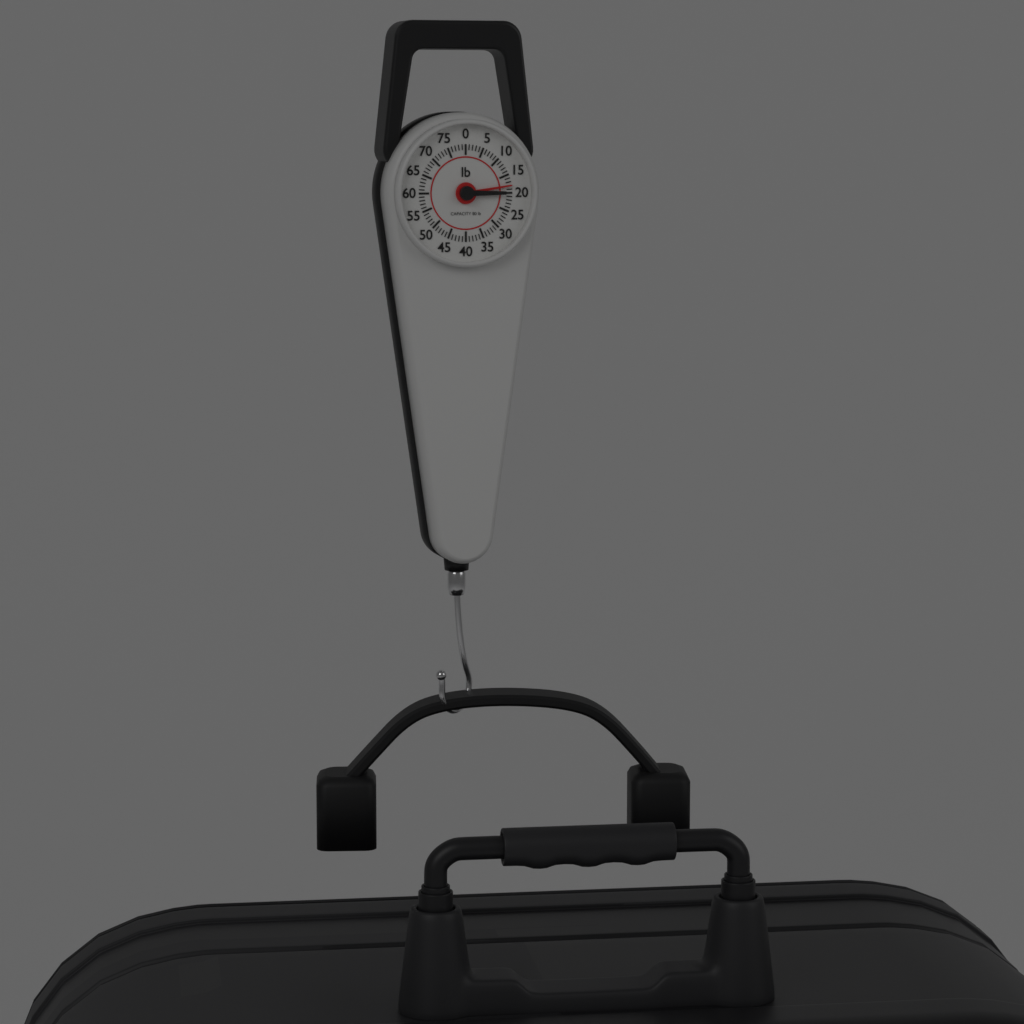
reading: 18 lb
